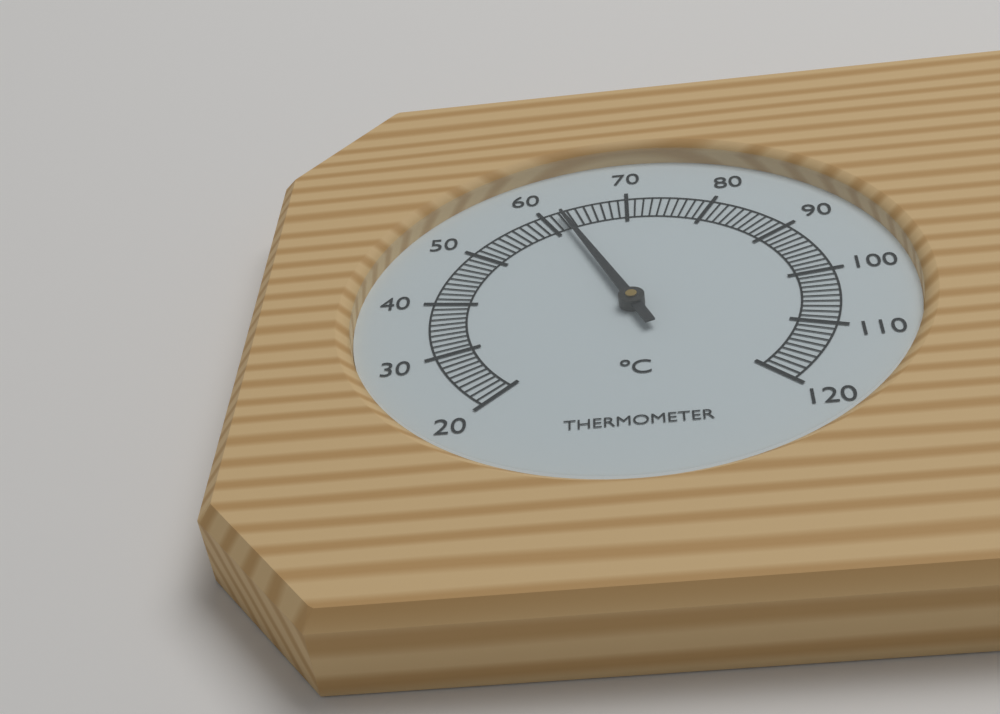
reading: 62 °C
